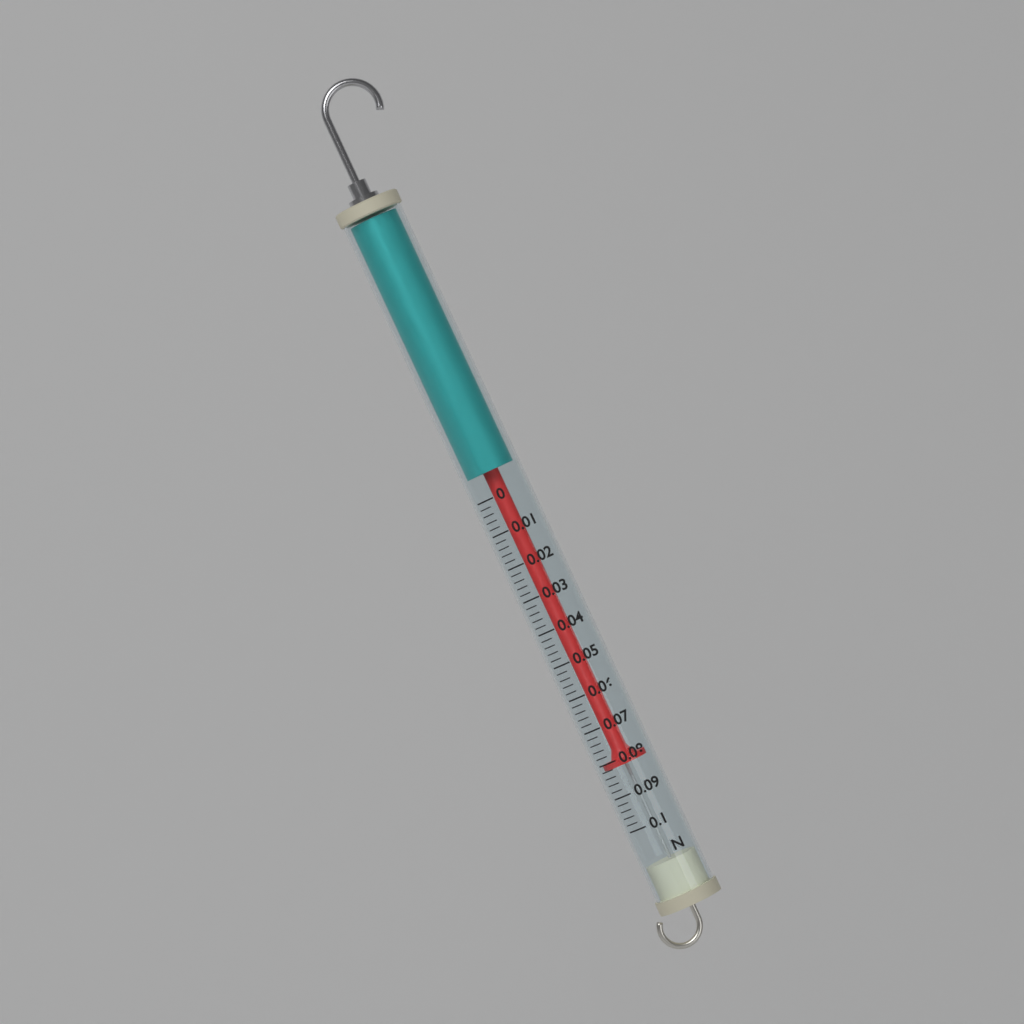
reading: 0.082 N
